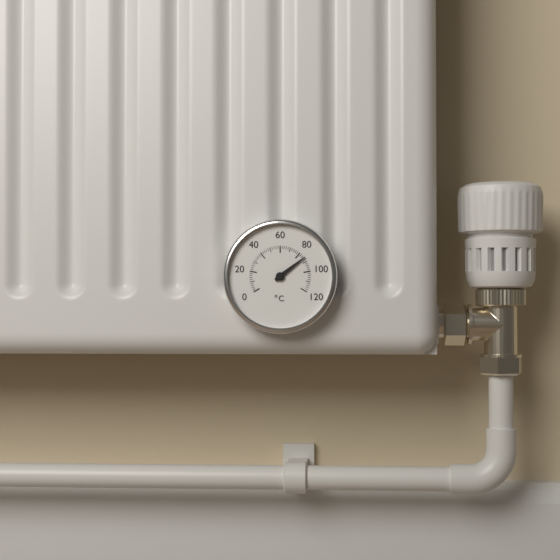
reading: 86 °C
